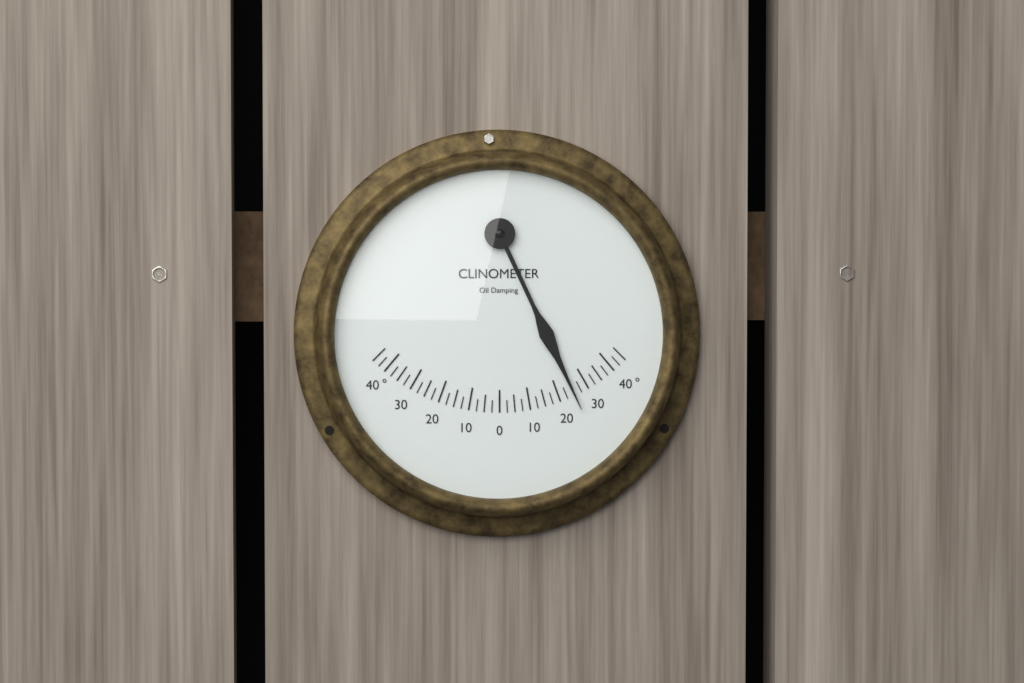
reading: 25.0 °
